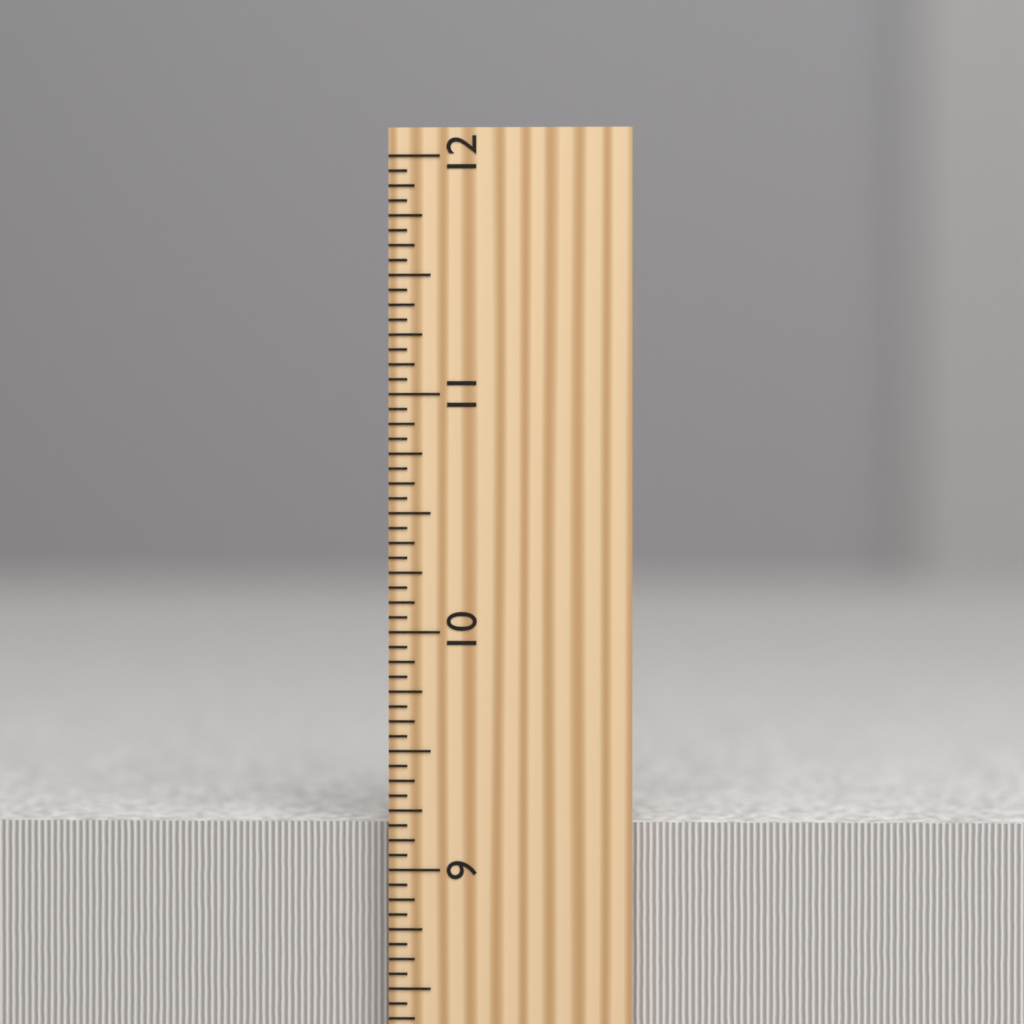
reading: 9.1875 inch
